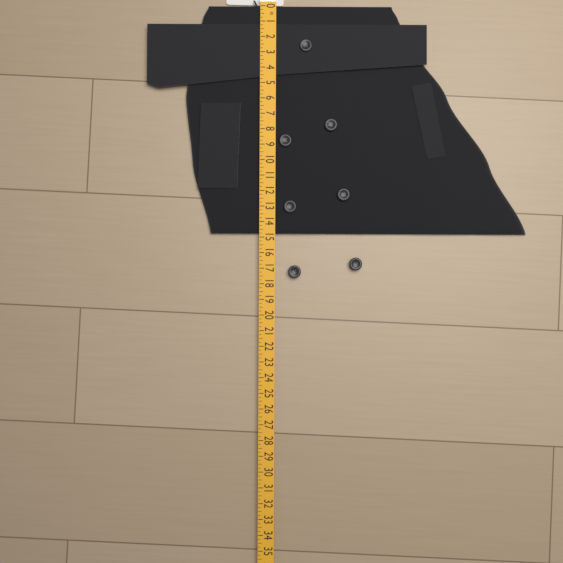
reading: 14.75 in
